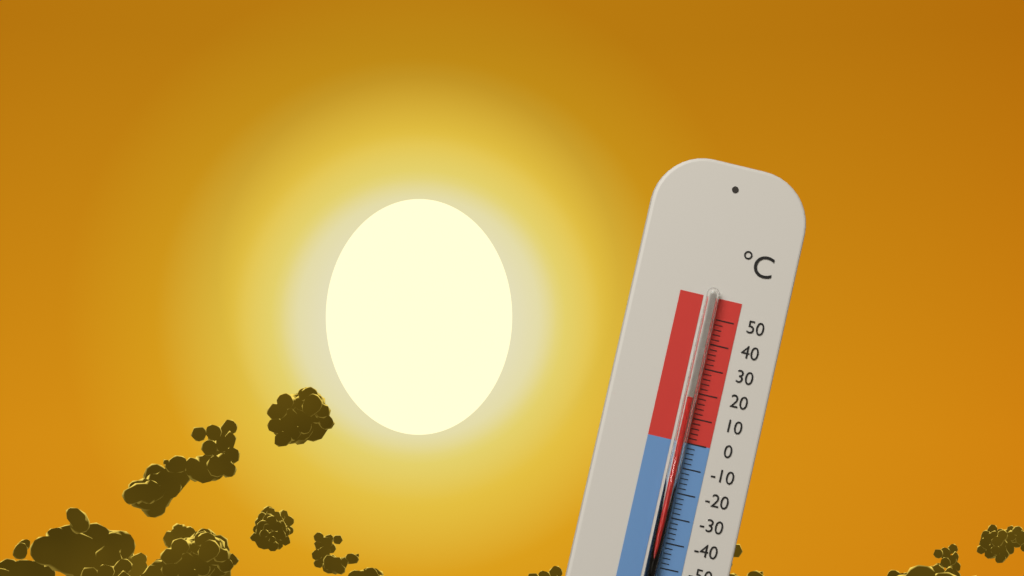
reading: 18 °C
